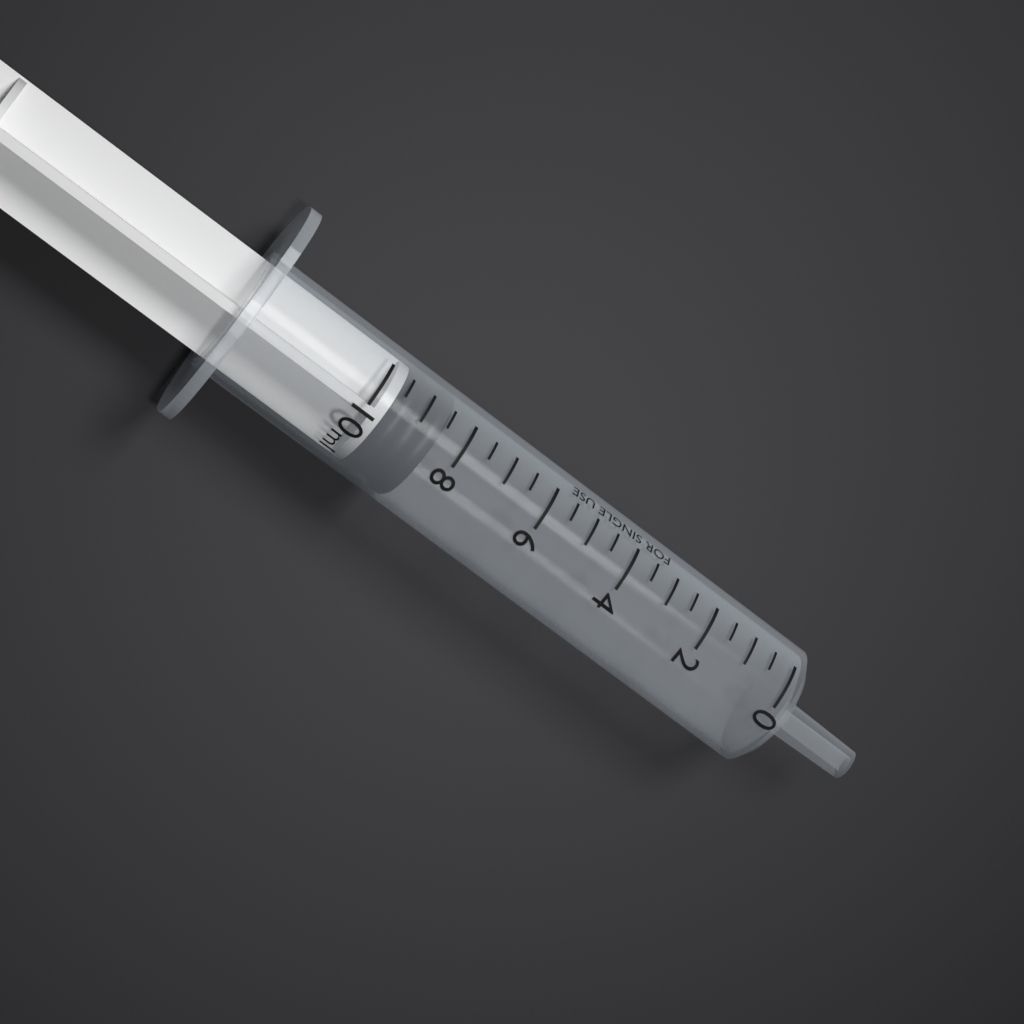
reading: 8.5 ml
